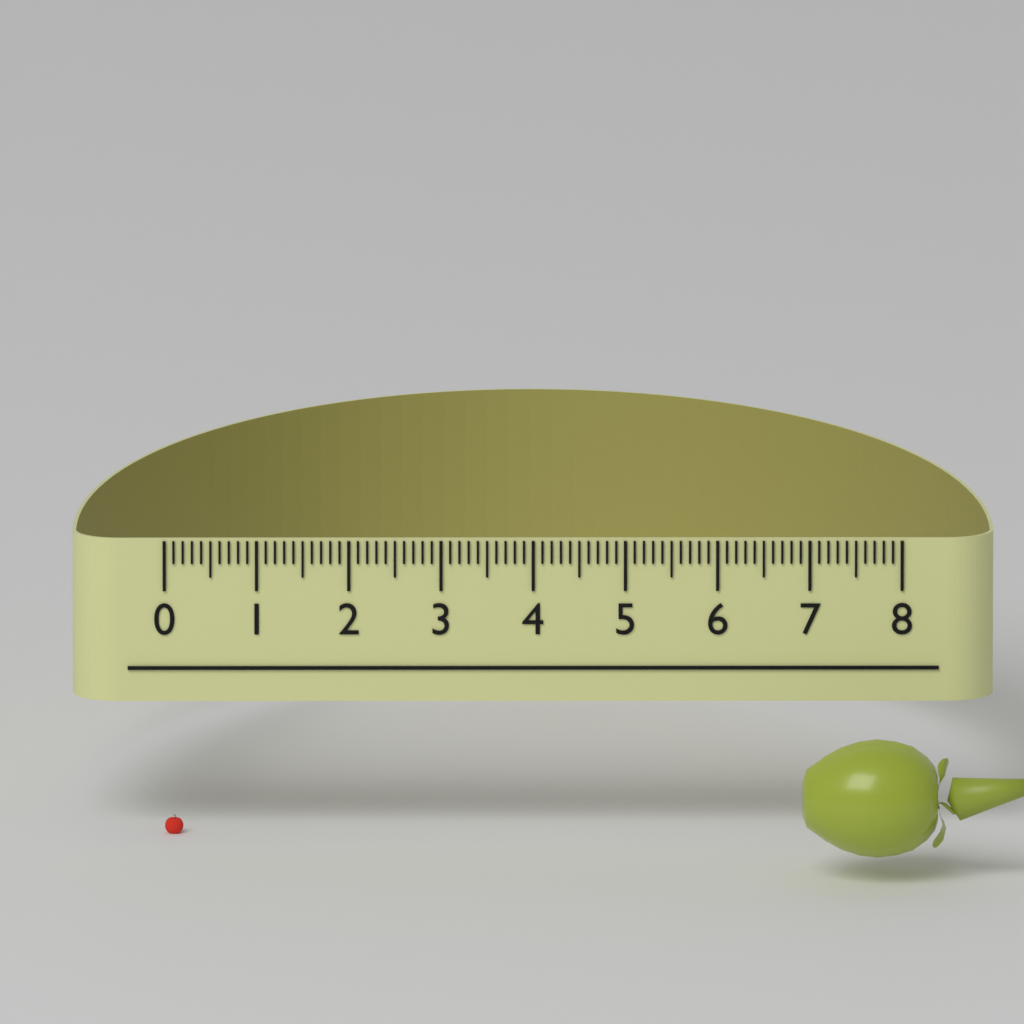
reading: 0.2 (no unit)
